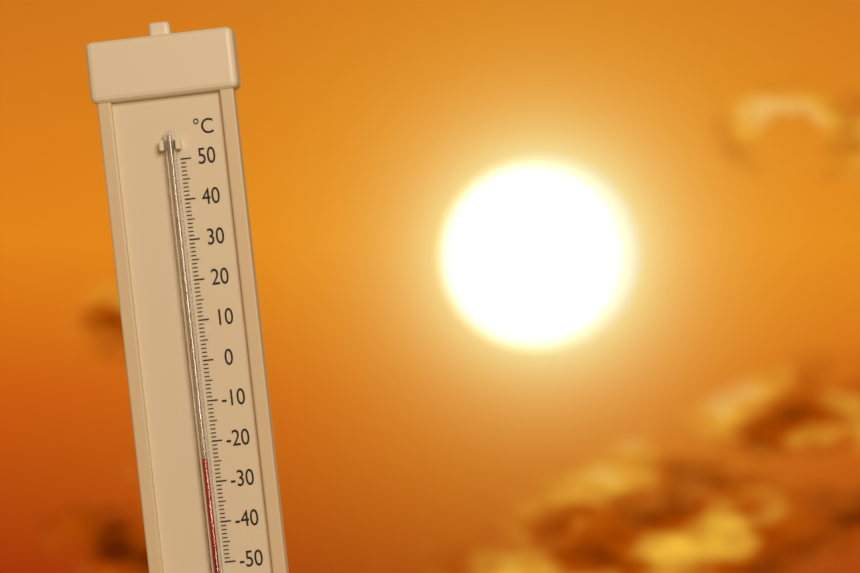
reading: -24 °C
